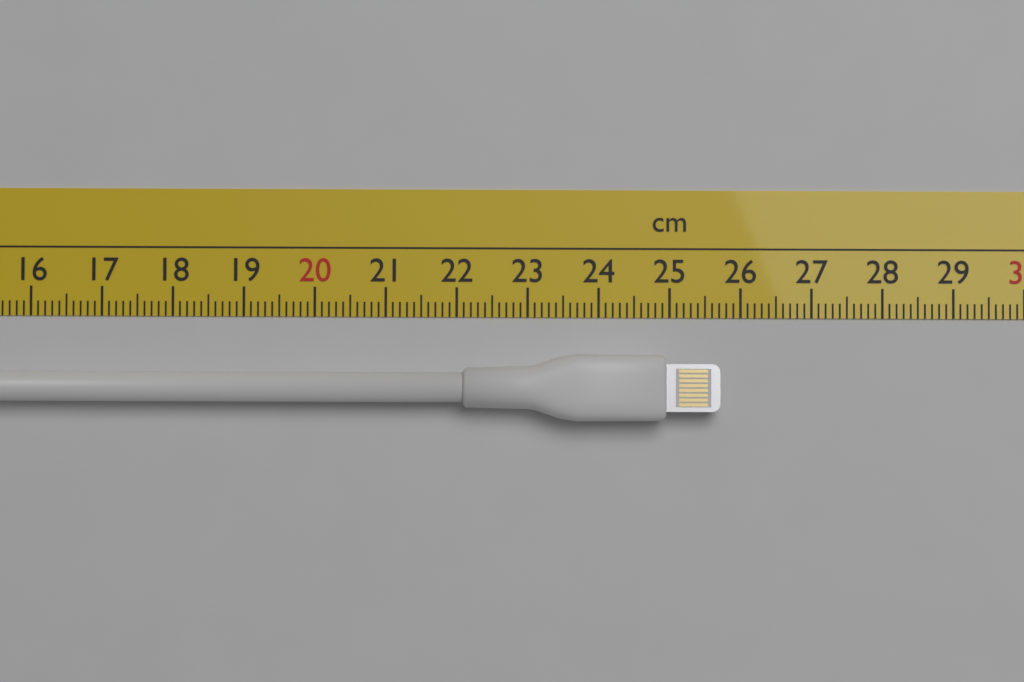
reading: 25.7 cm
